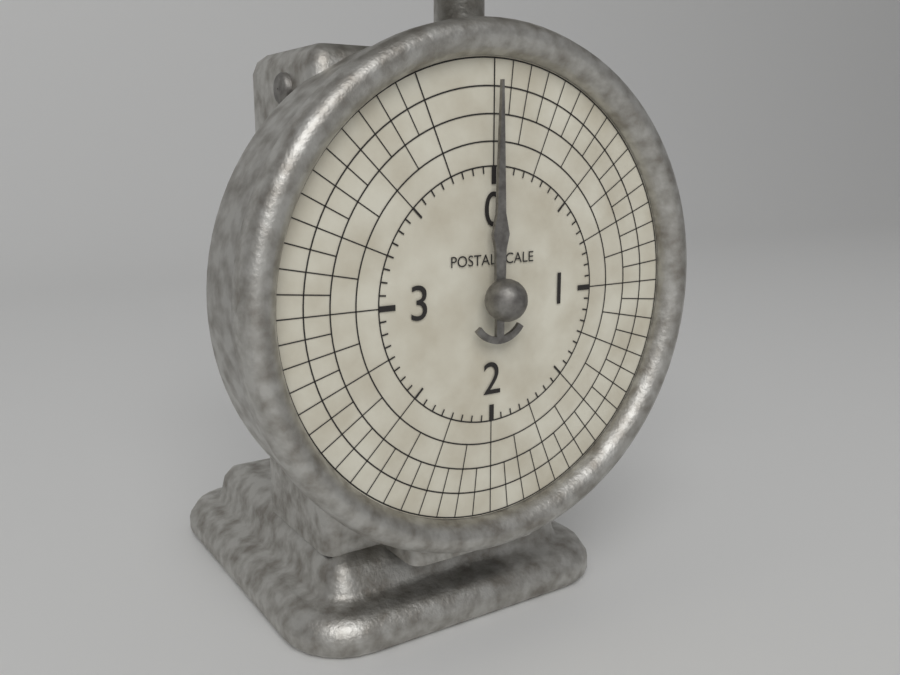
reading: 0.0000 (no unit)
